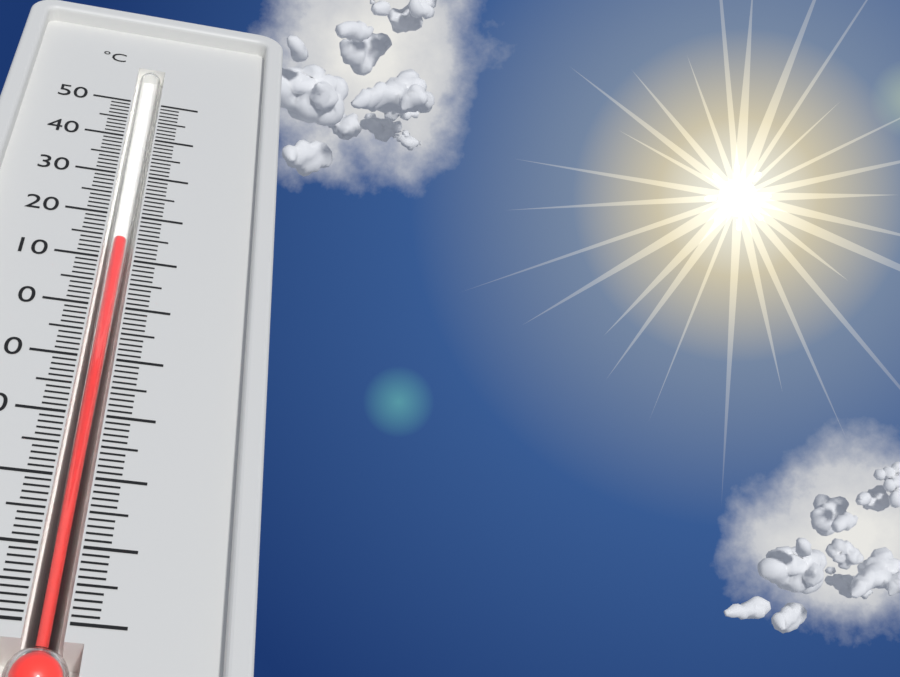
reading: 15 °C
